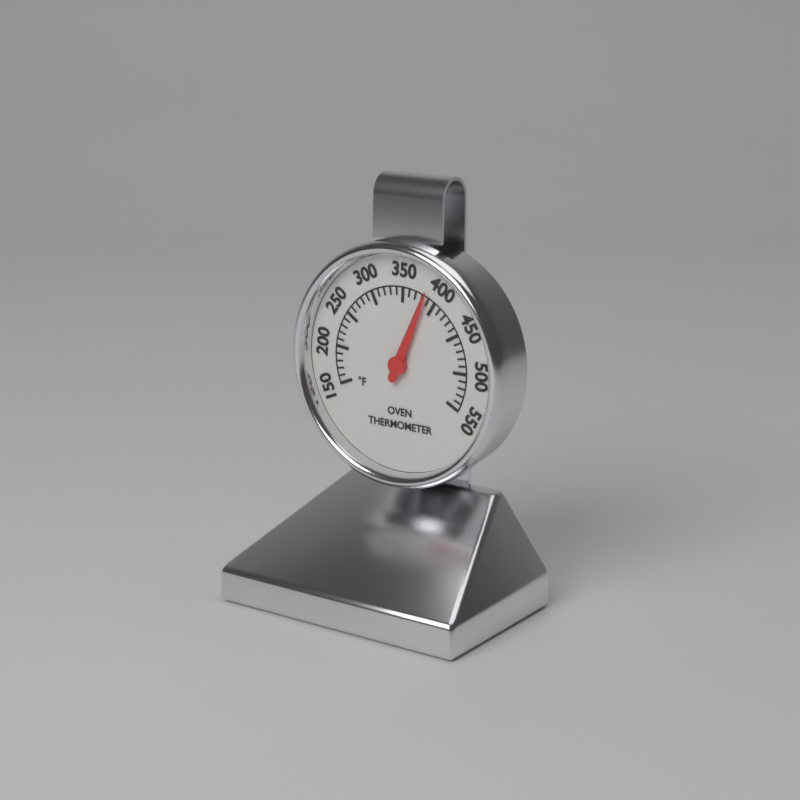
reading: 385 °F
